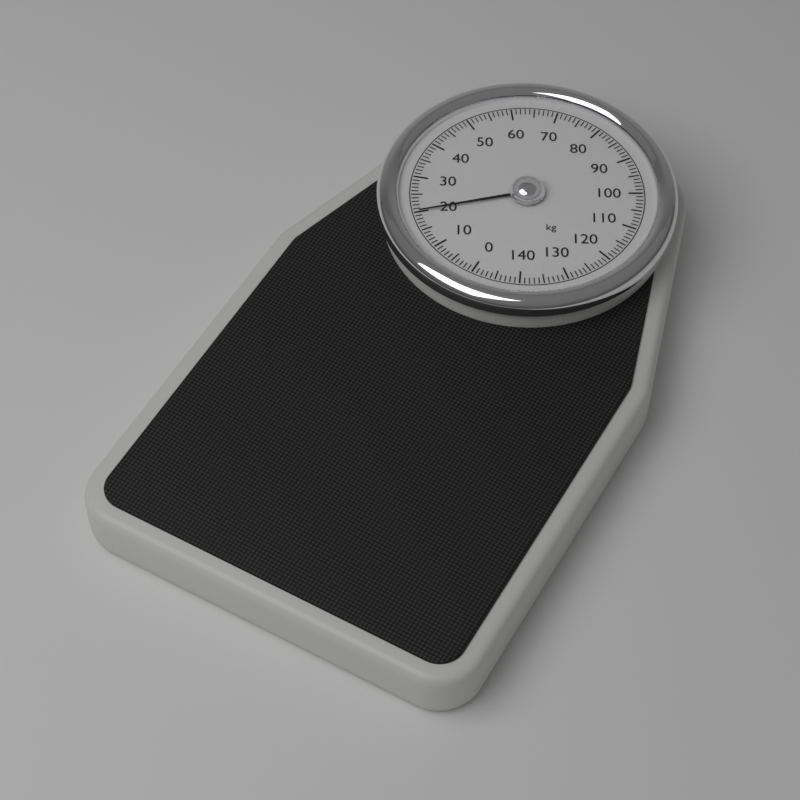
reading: 20 kg
